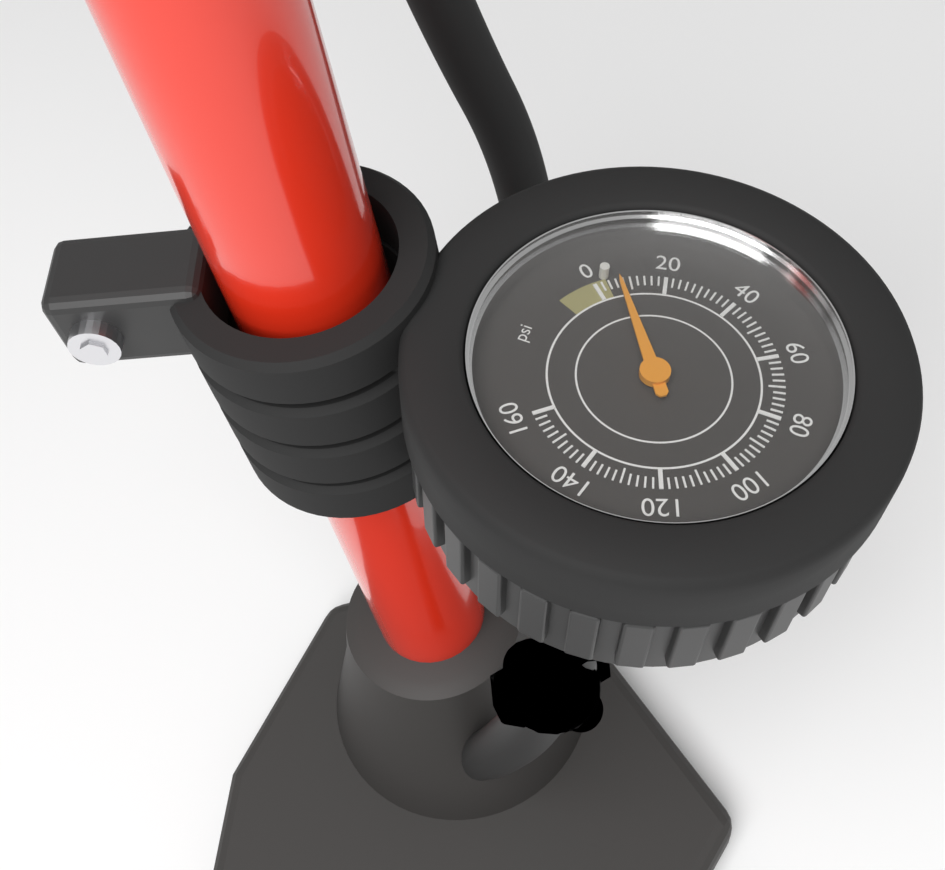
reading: 7 psi
